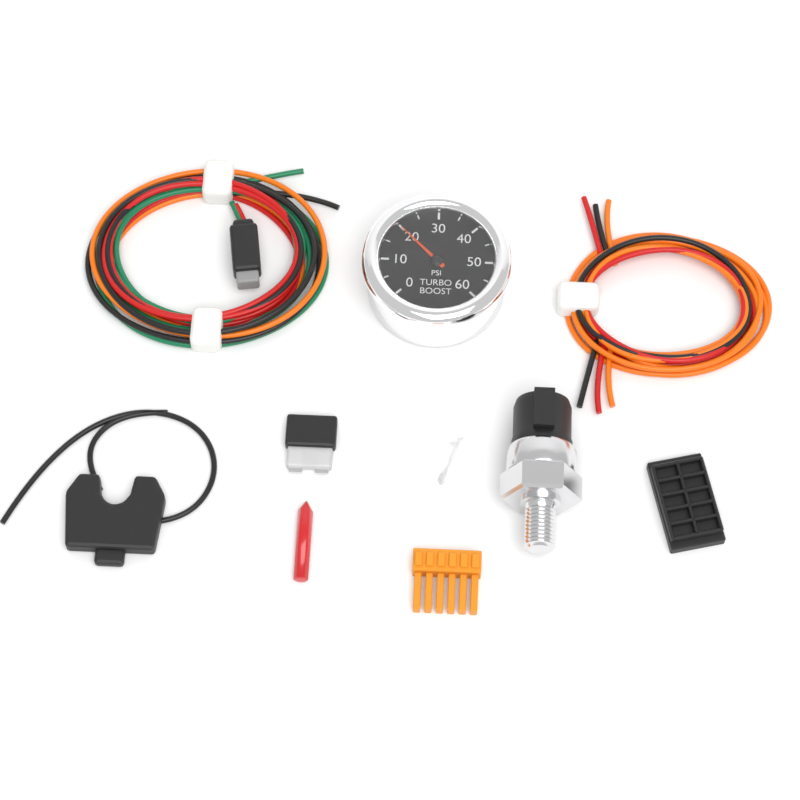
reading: 20 psi
